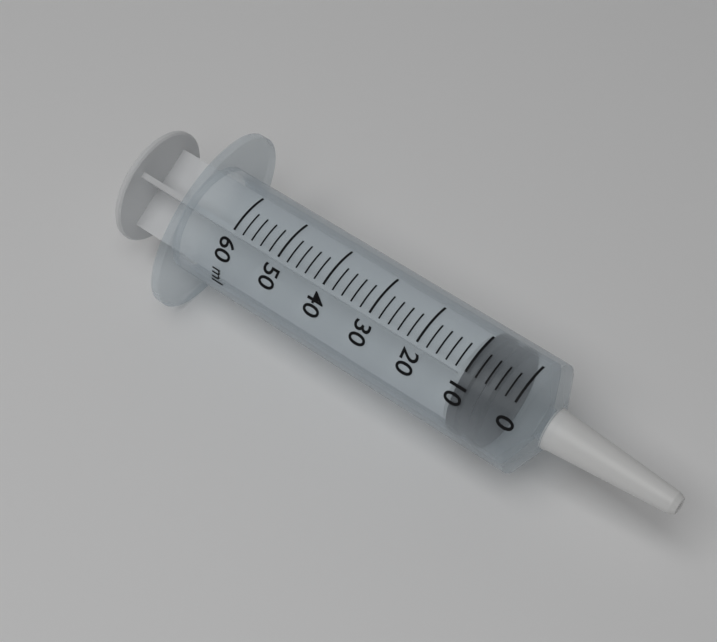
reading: 4 ml
